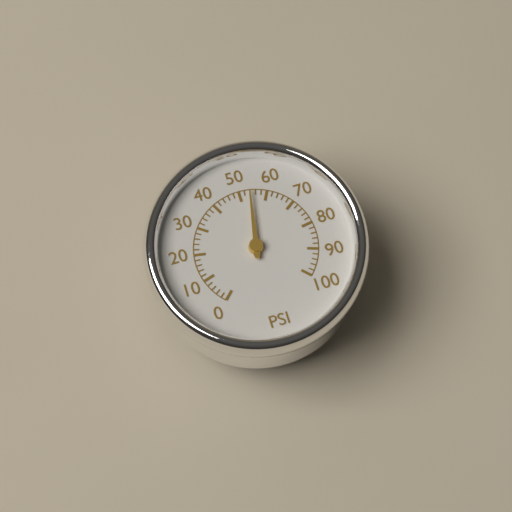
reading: 54 psi
